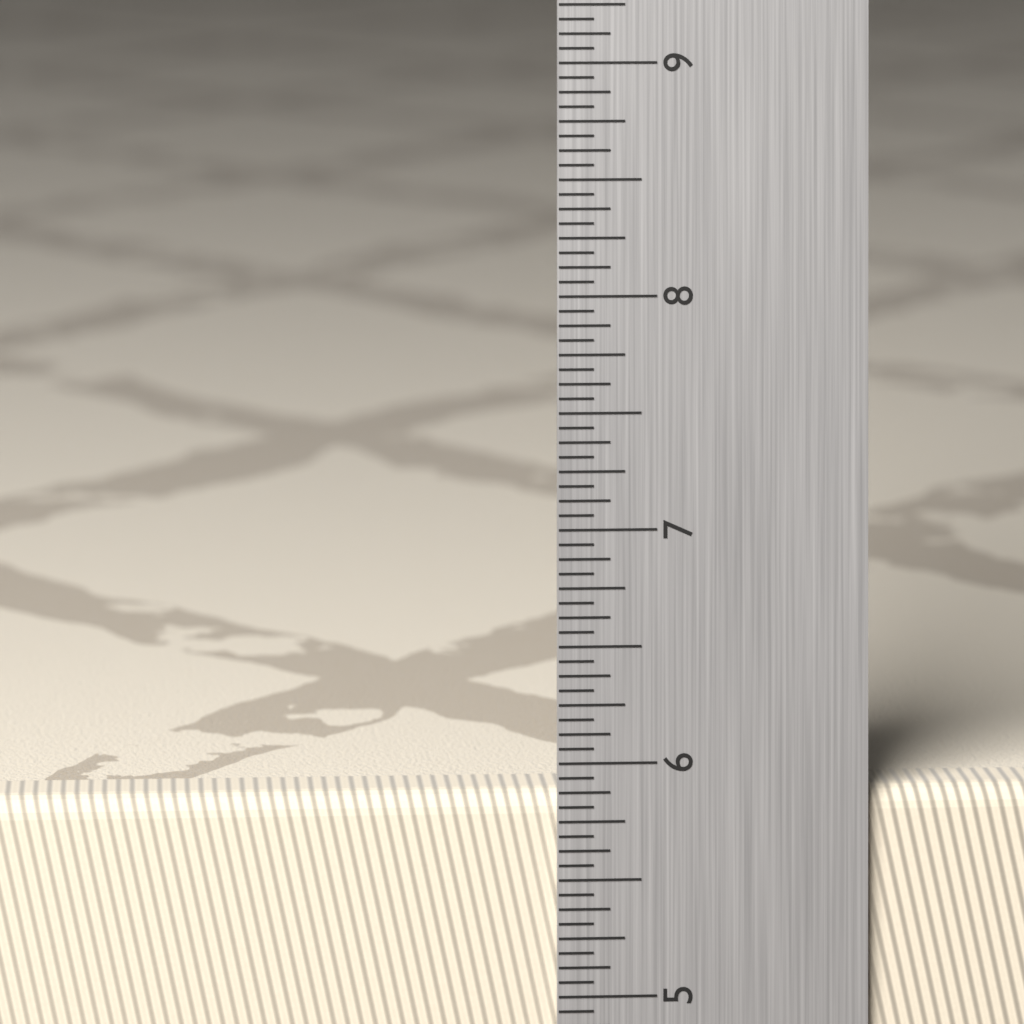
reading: 5.8750 in
